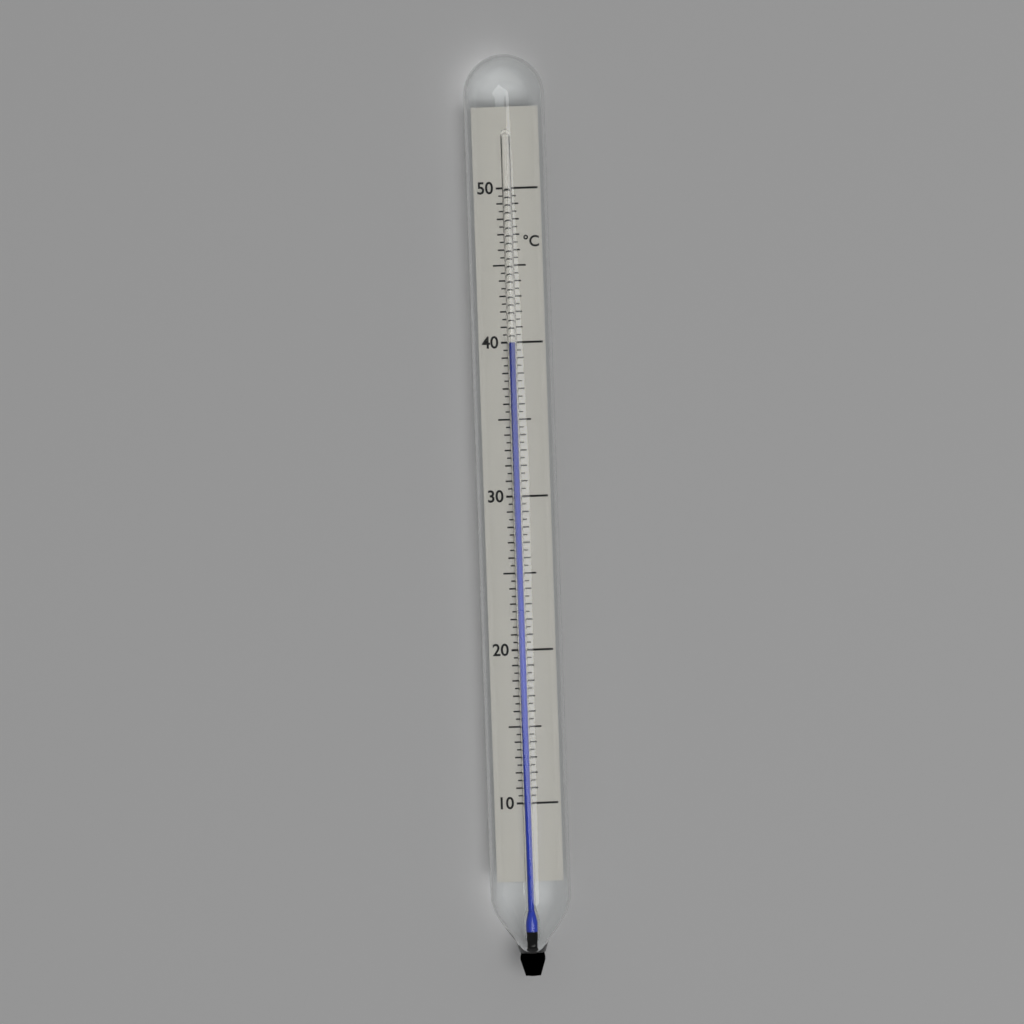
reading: 40.0 °C
